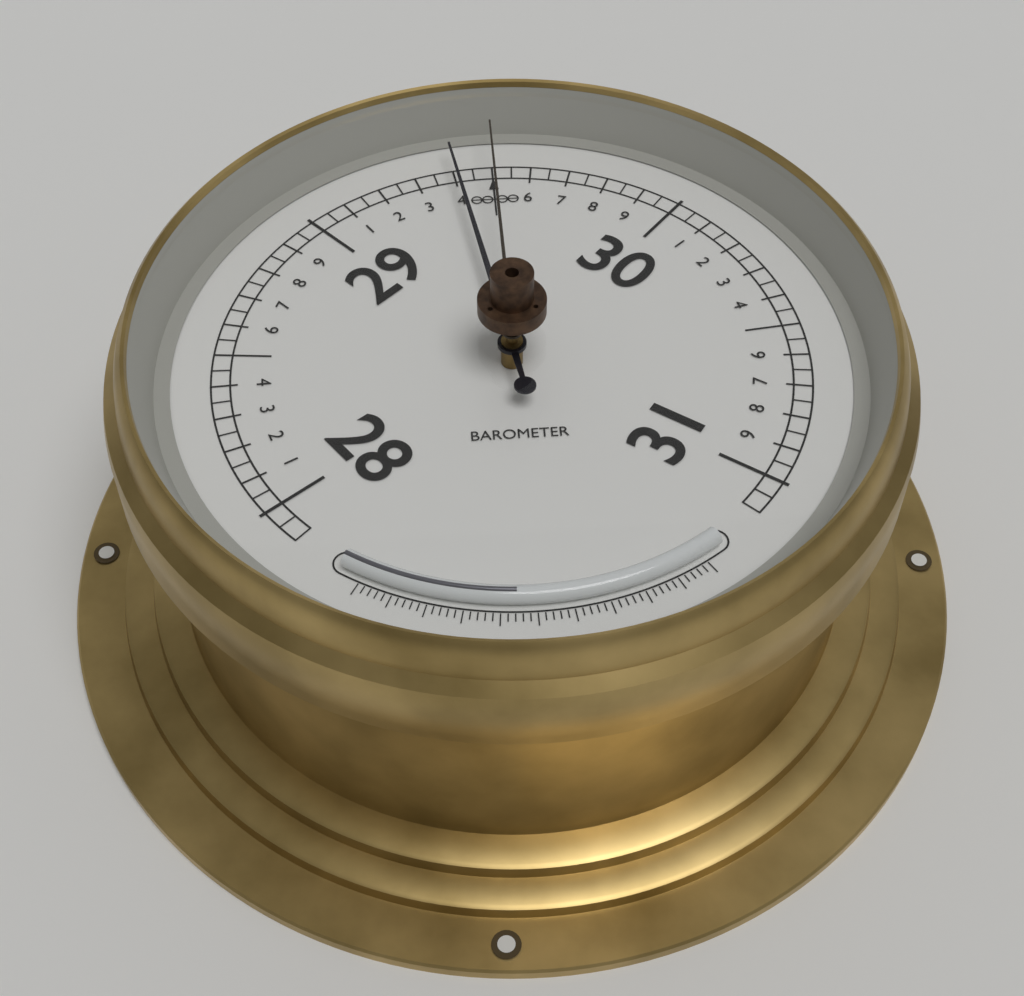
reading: 29.40 (no unit)
